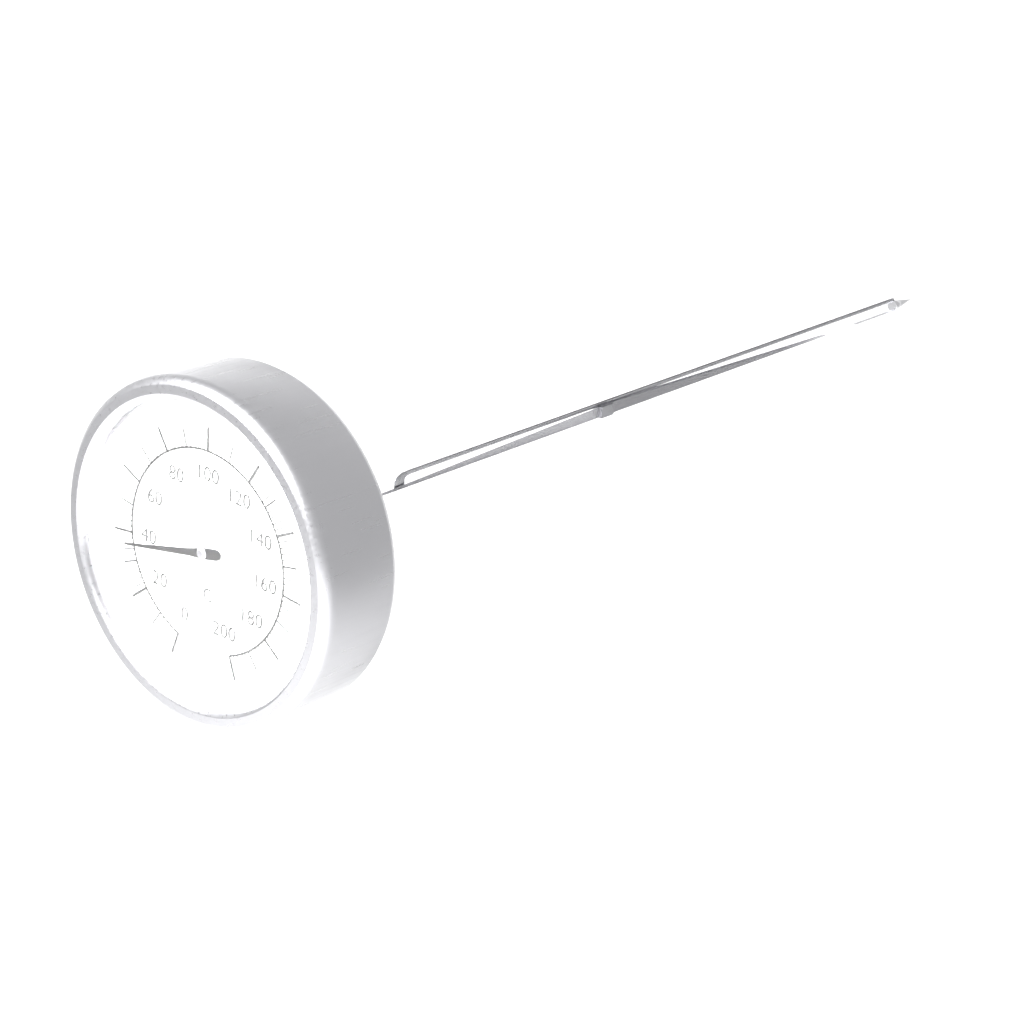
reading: 36 °C
